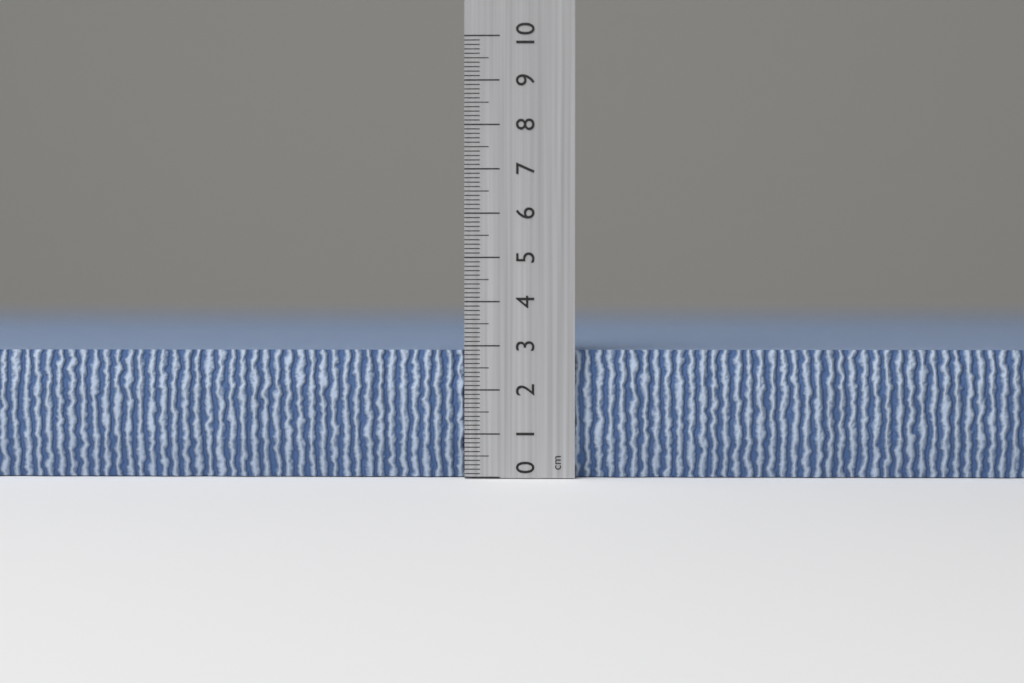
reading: 2.9 cm
